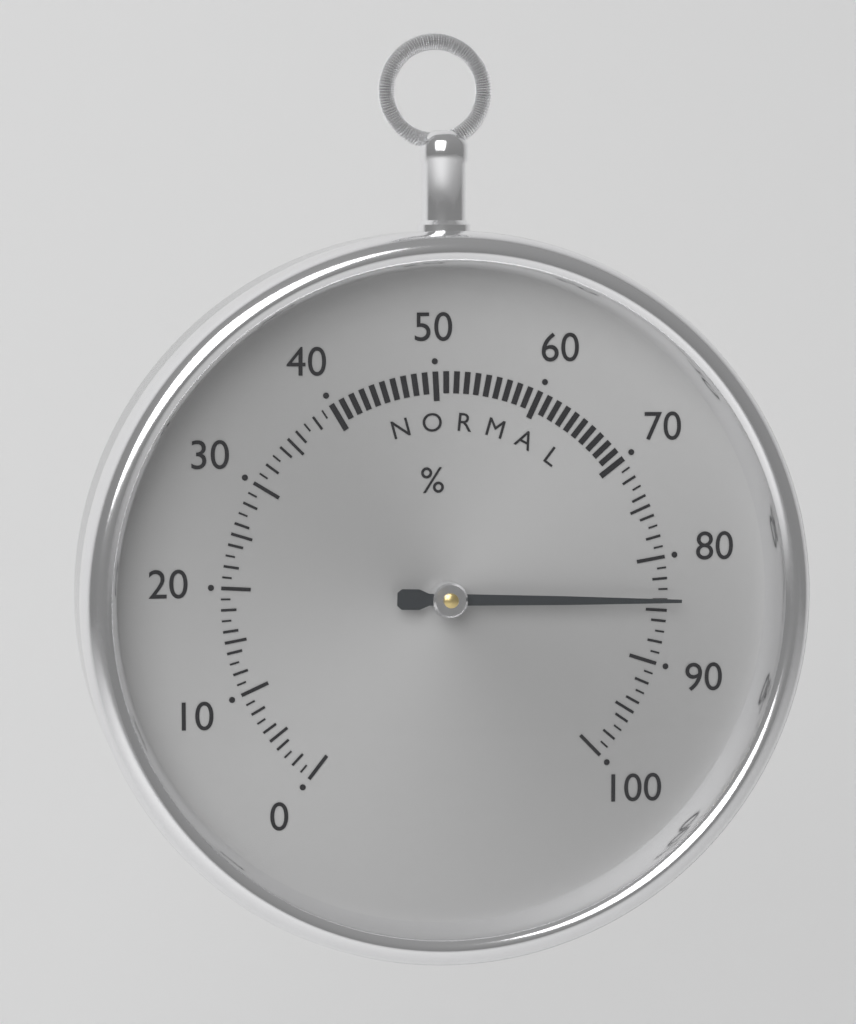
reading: 84 %
